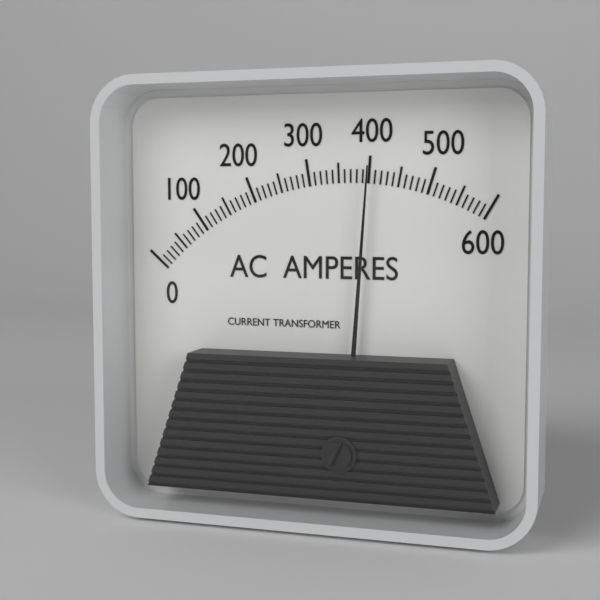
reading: 400 A
